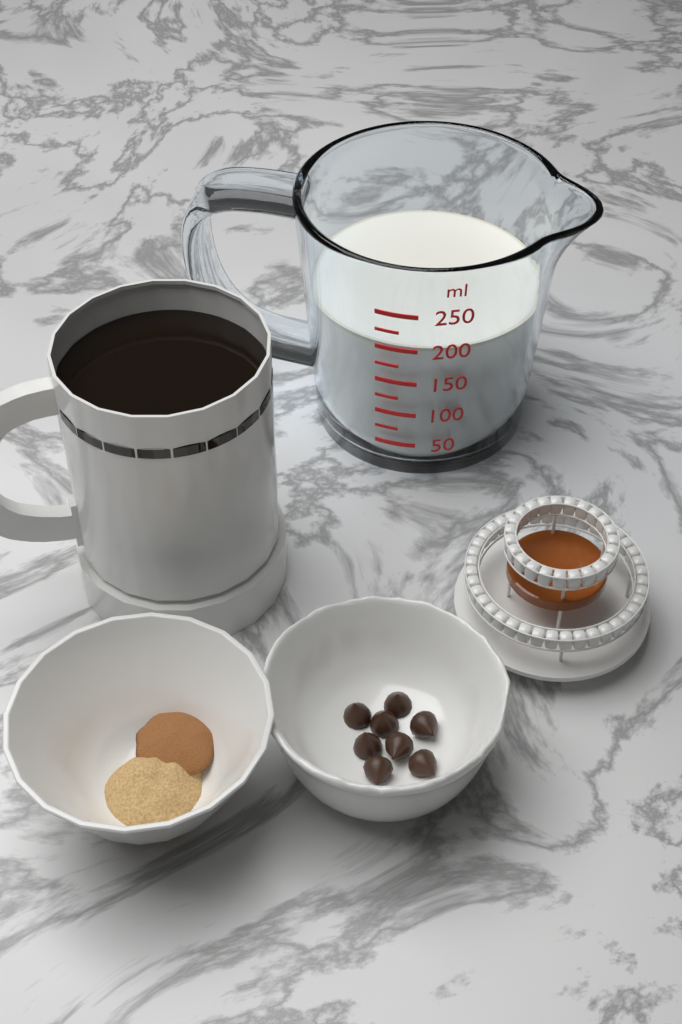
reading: 200 ml
